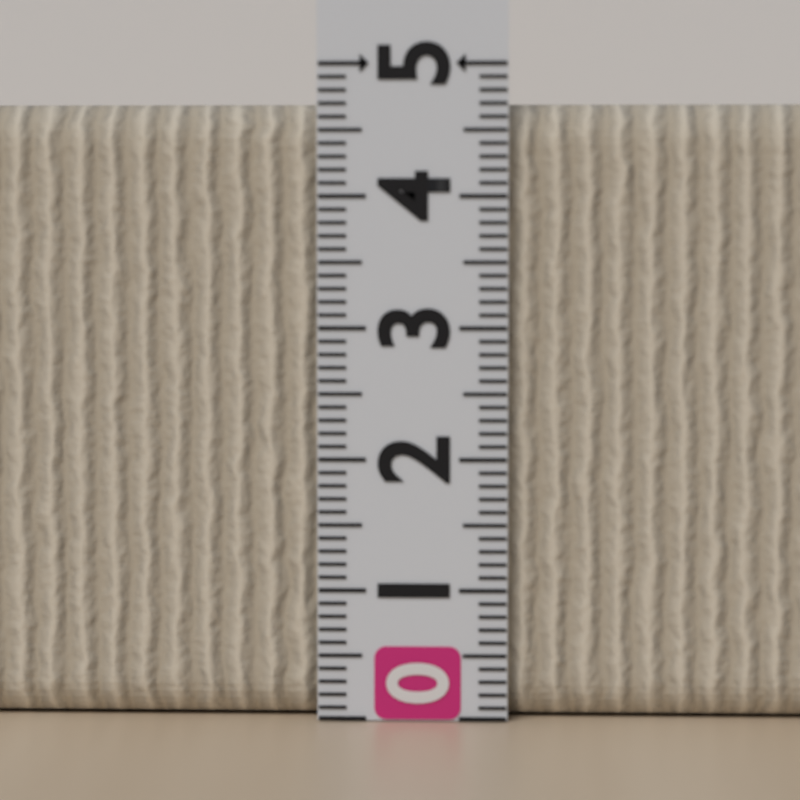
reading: 4.7 (no unit)
